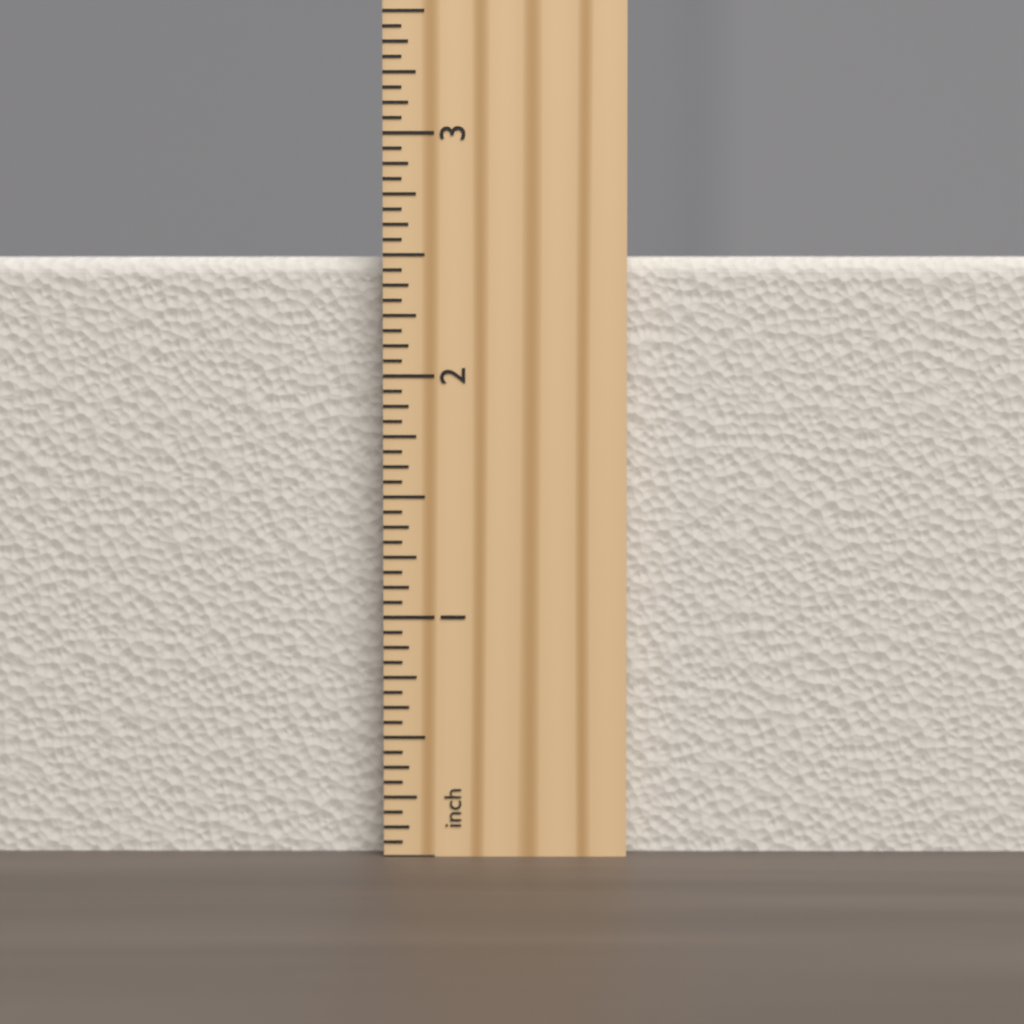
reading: 2.5000 inch
